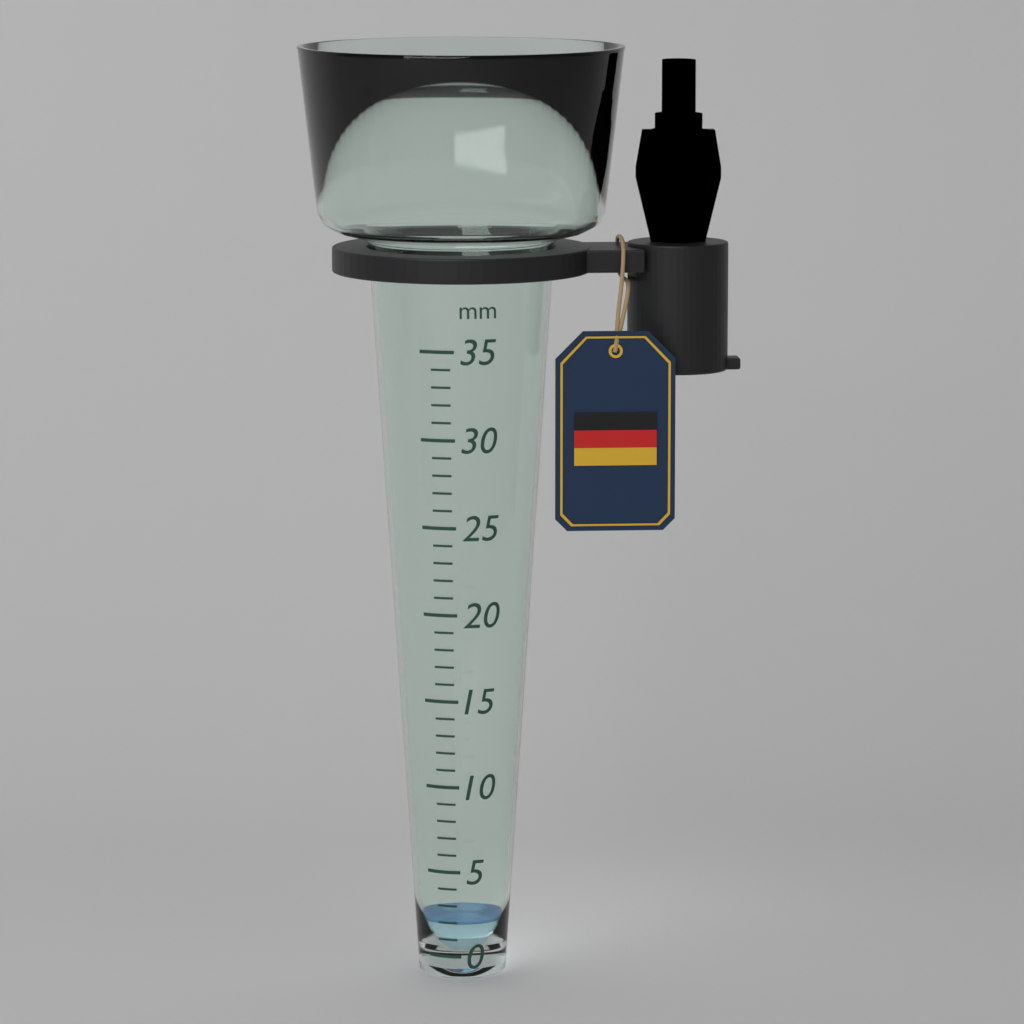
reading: 2 mm
